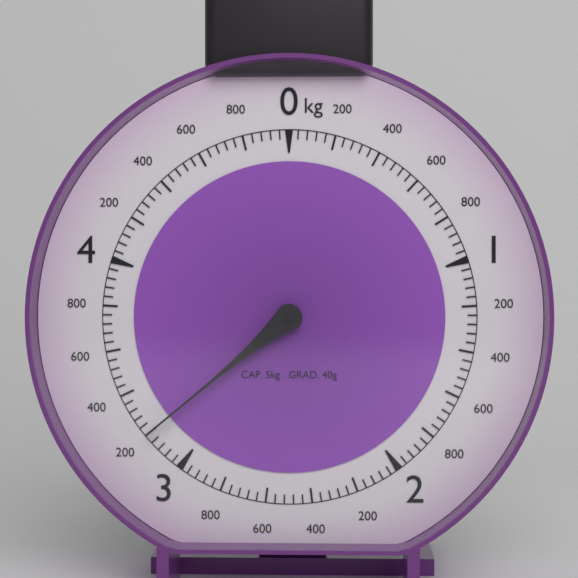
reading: 3.20 kg
